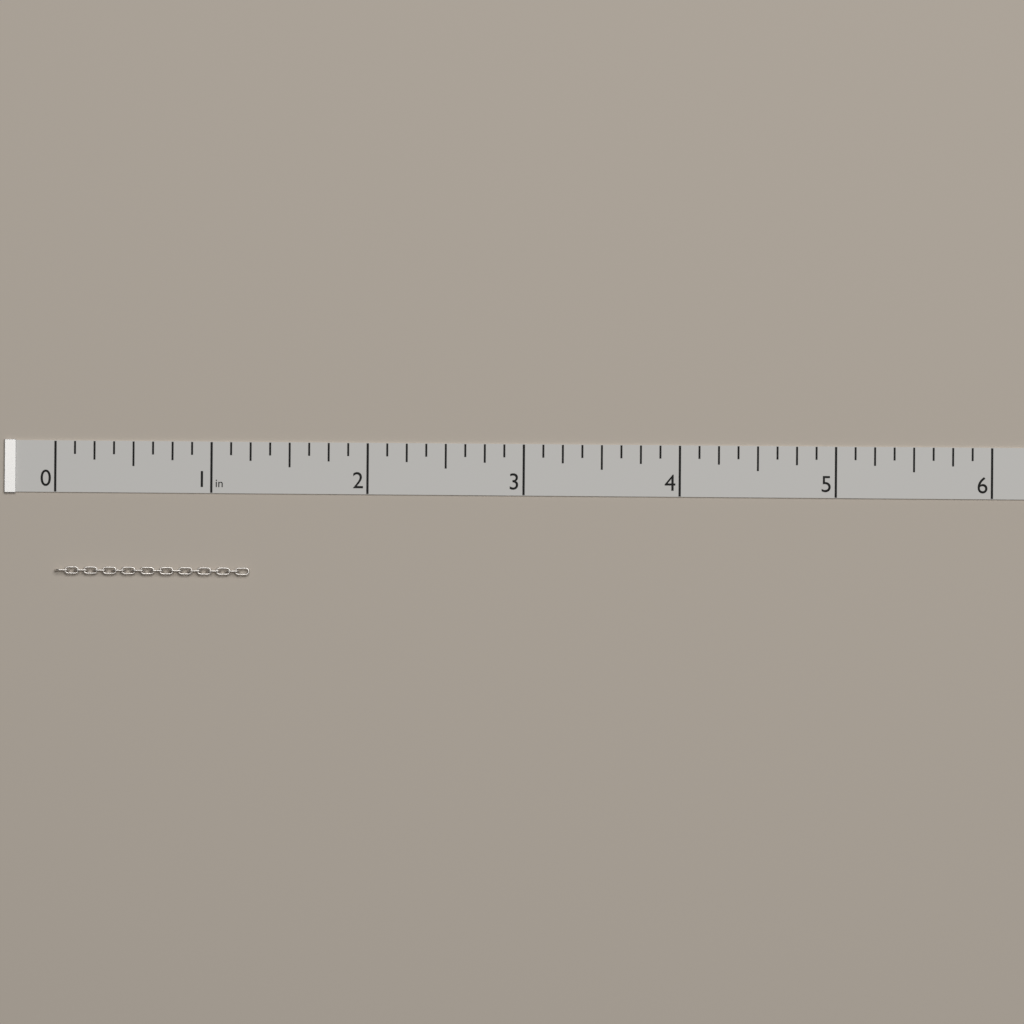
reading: 1.250 in
